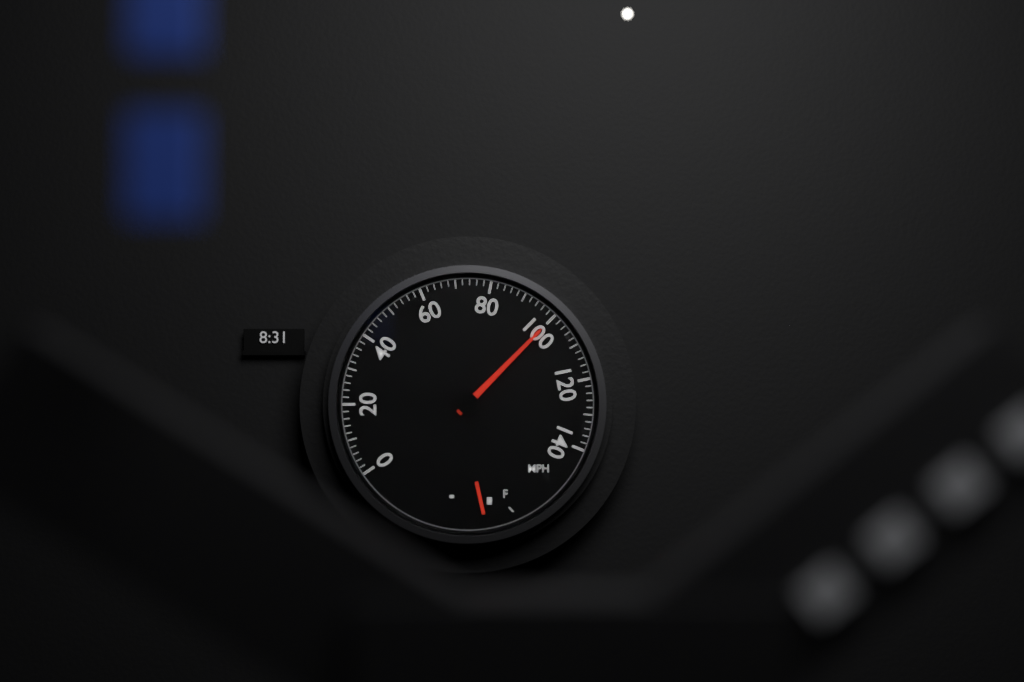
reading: 100 mph
